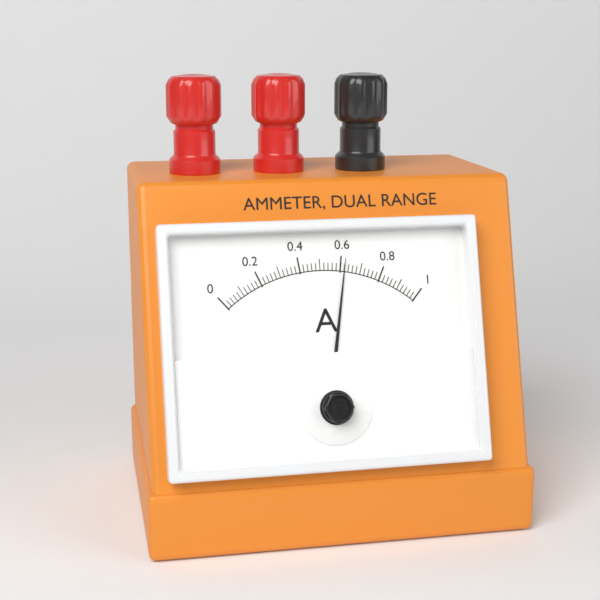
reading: 0.62 A
